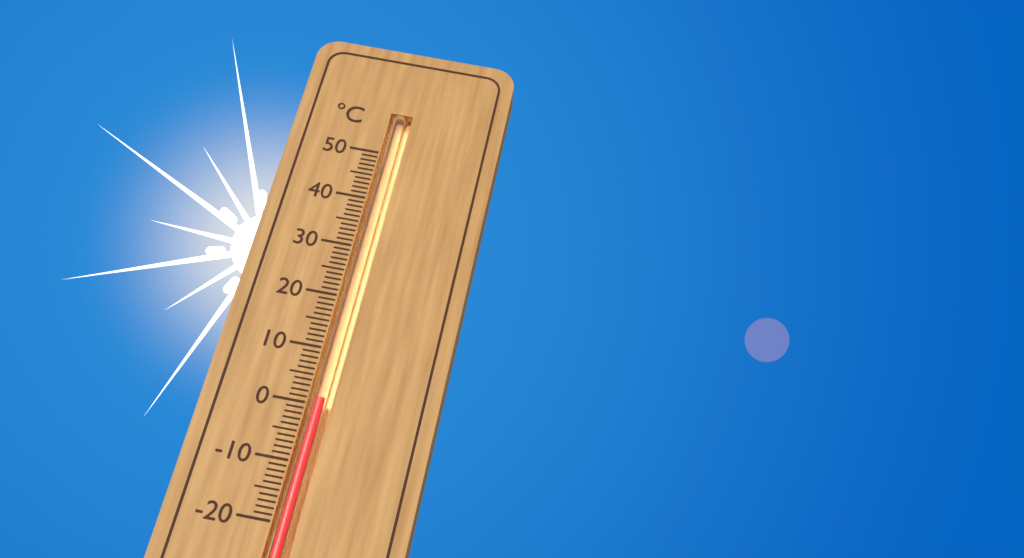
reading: 1 °C
